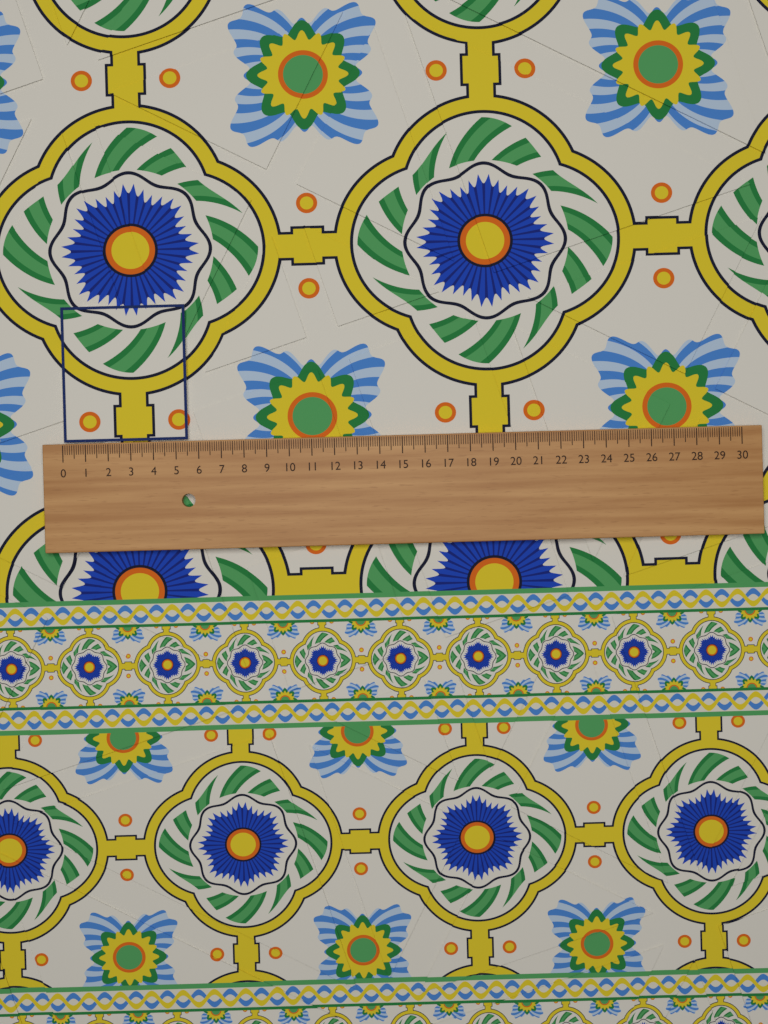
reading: 5.5 (no unit)
